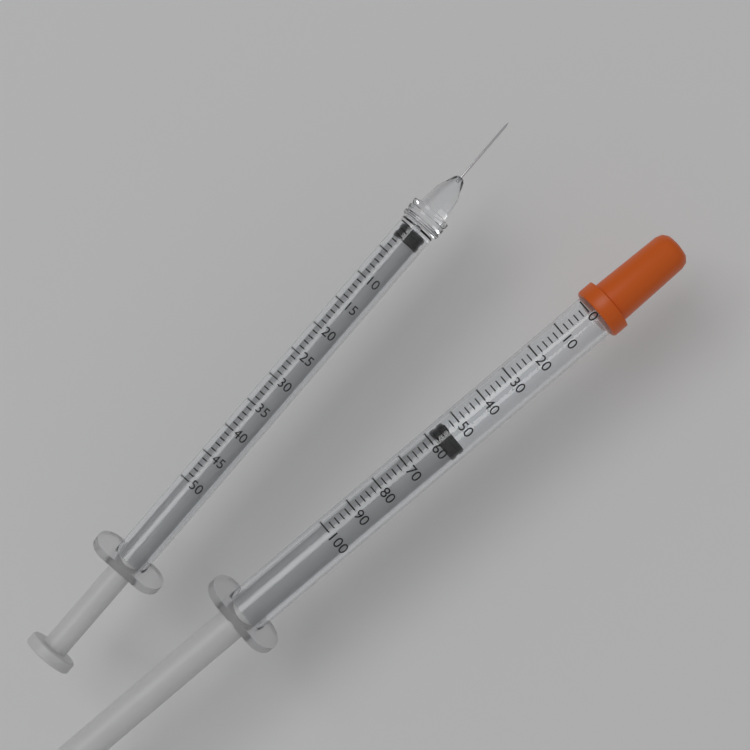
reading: 54 (no unit)
